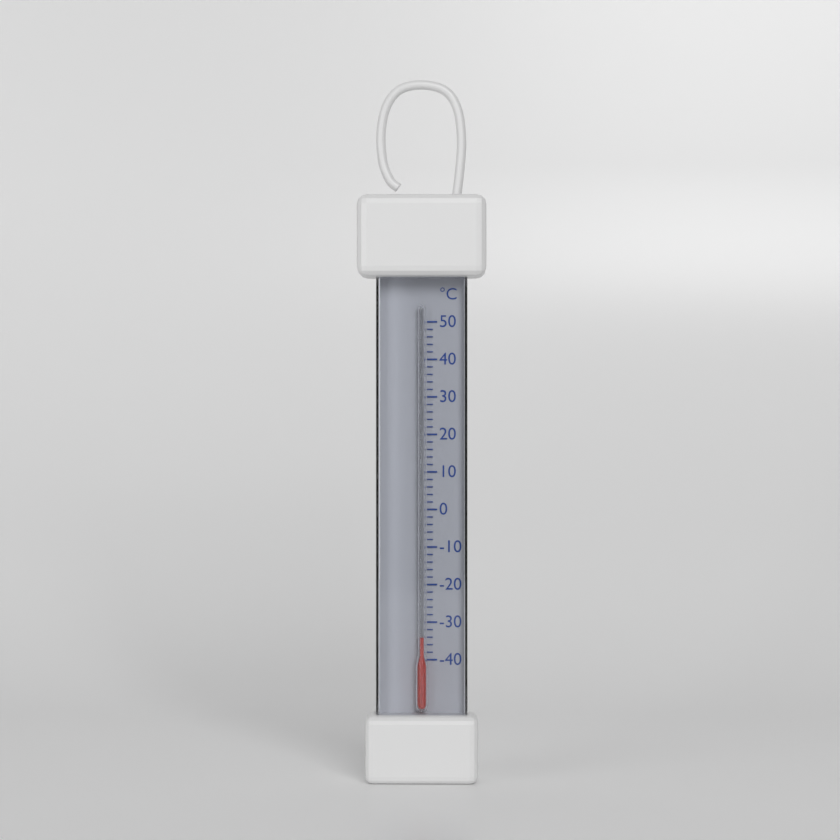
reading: -34 °C
